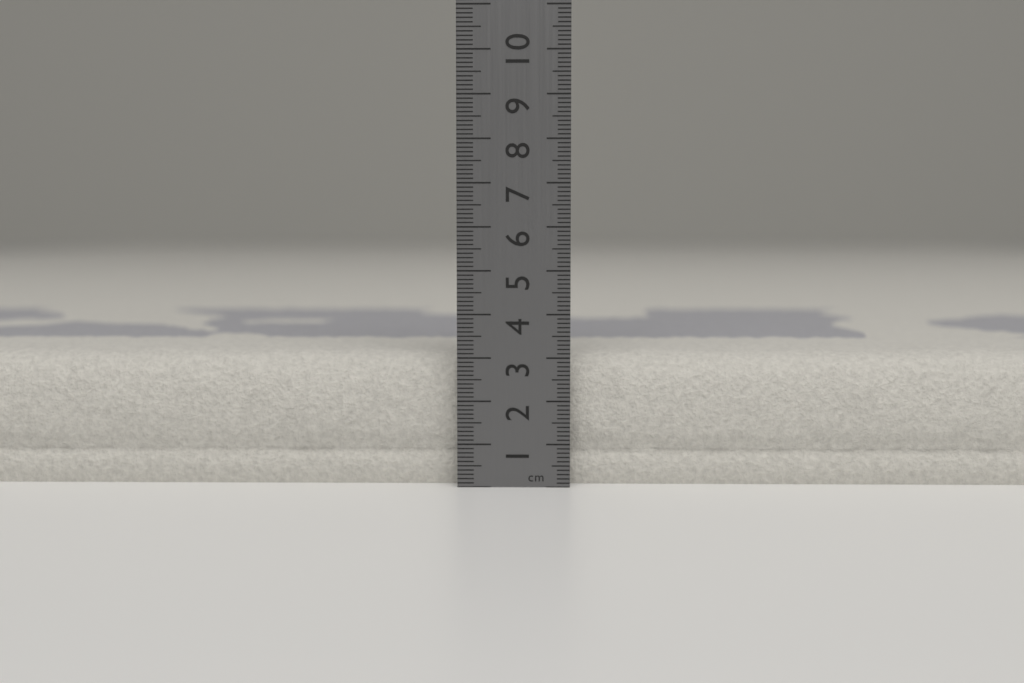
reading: 3.1 cm
